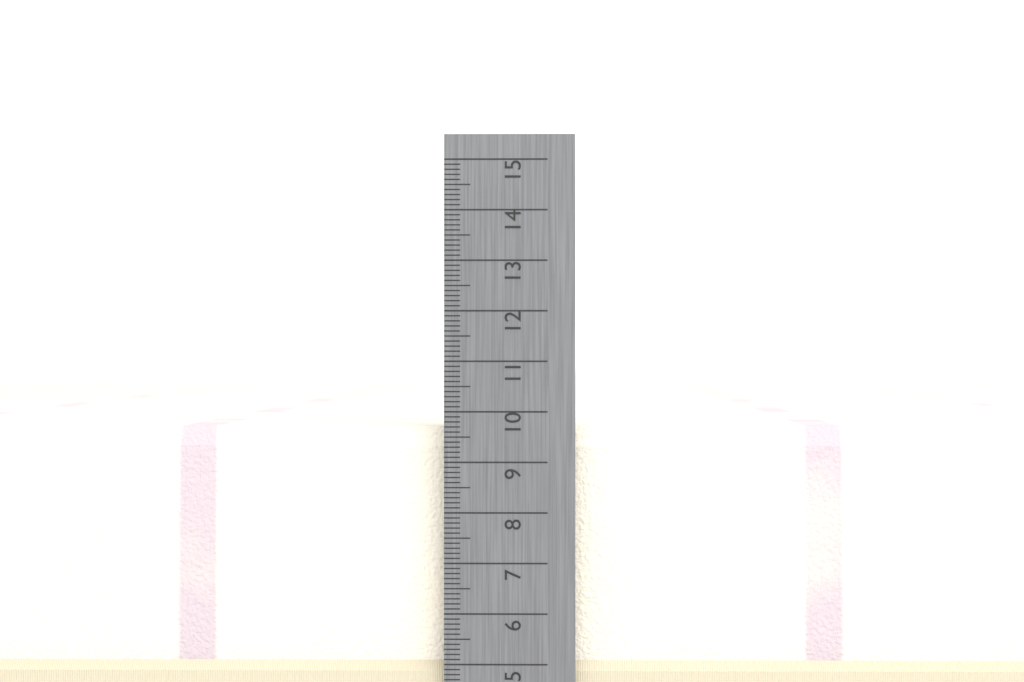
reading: 9.7 cm
